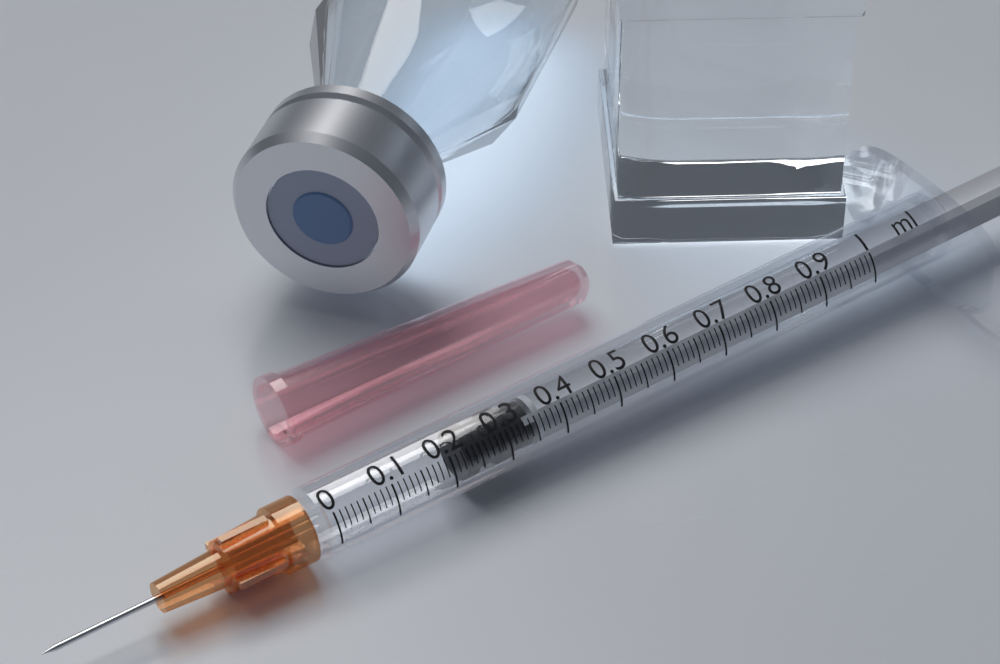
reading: 0.23 ml
